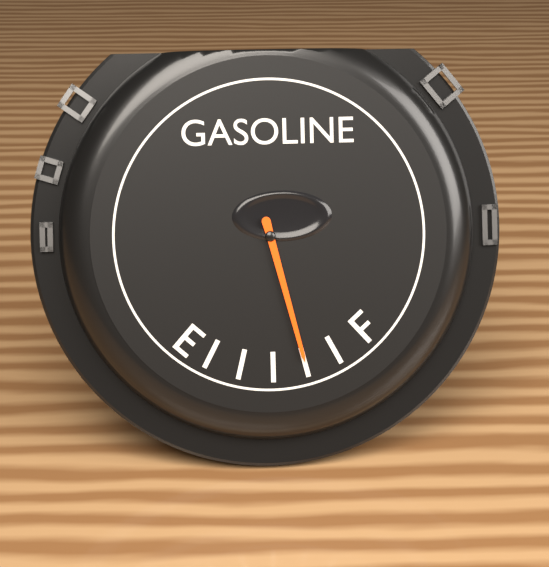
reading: 0.666668 (no unit)
